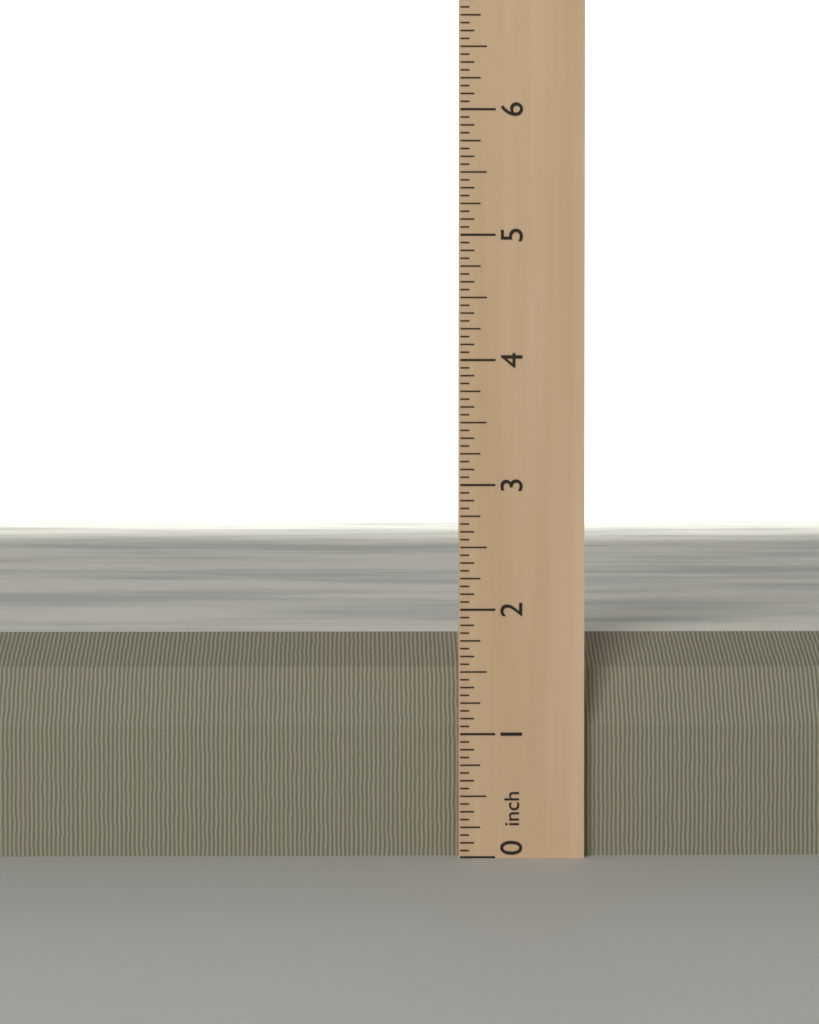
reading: 1.7500 inch
